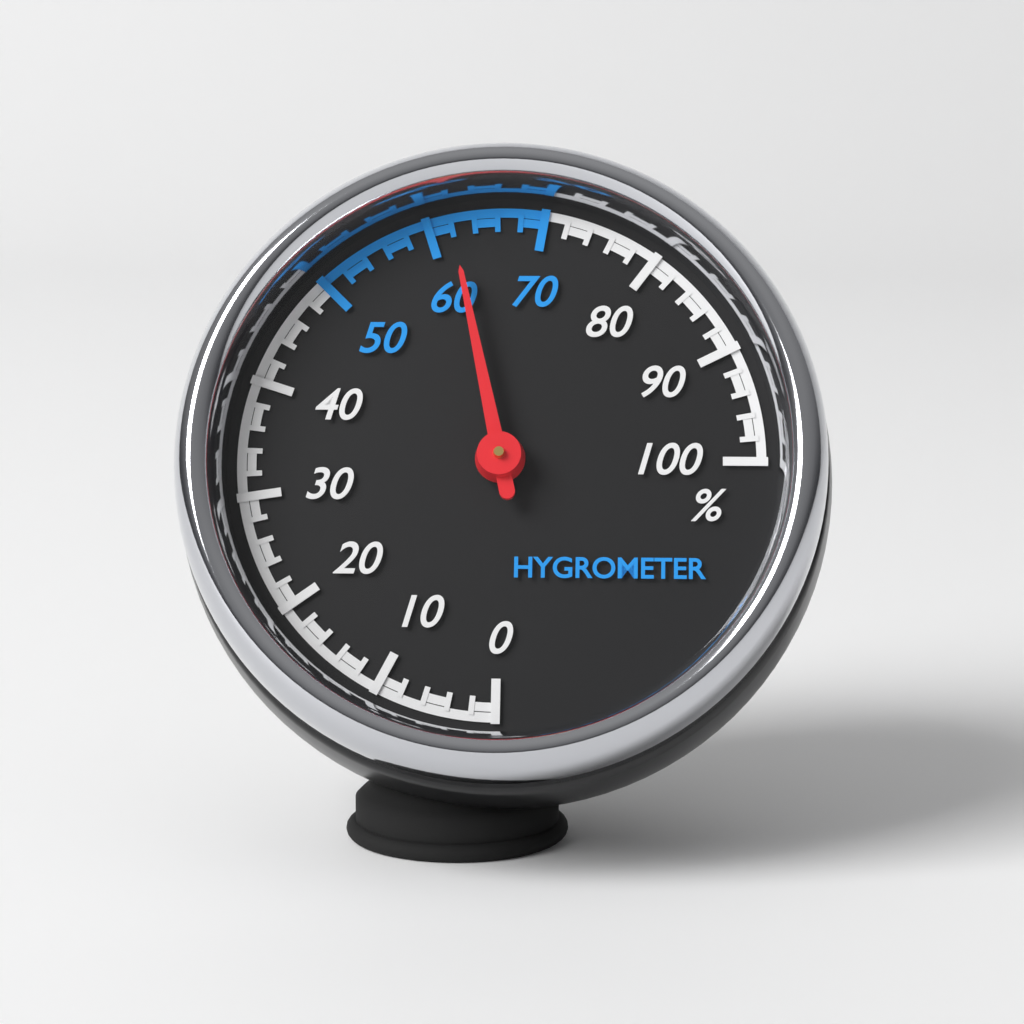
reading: 62 %
